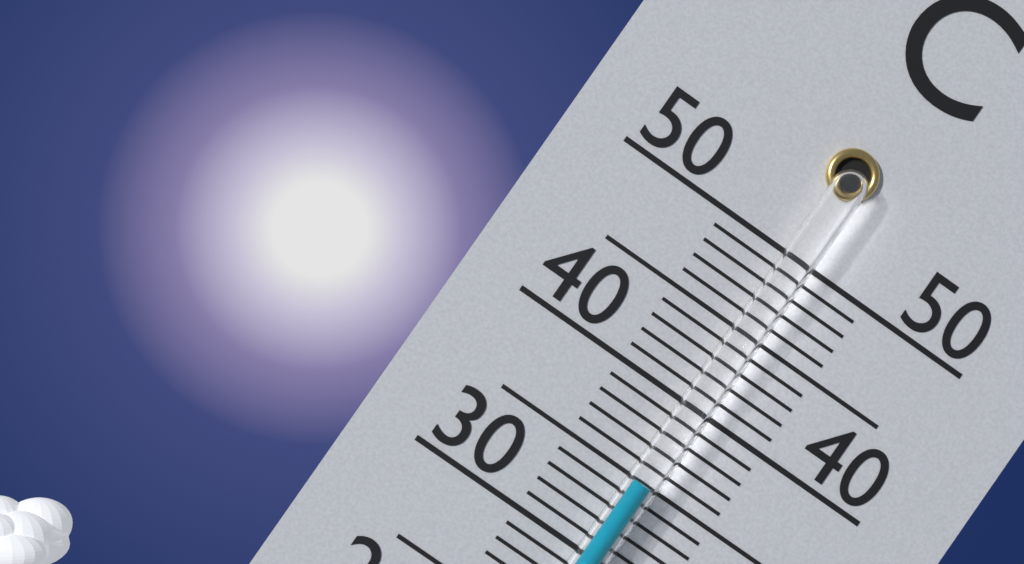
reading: 35 °C
